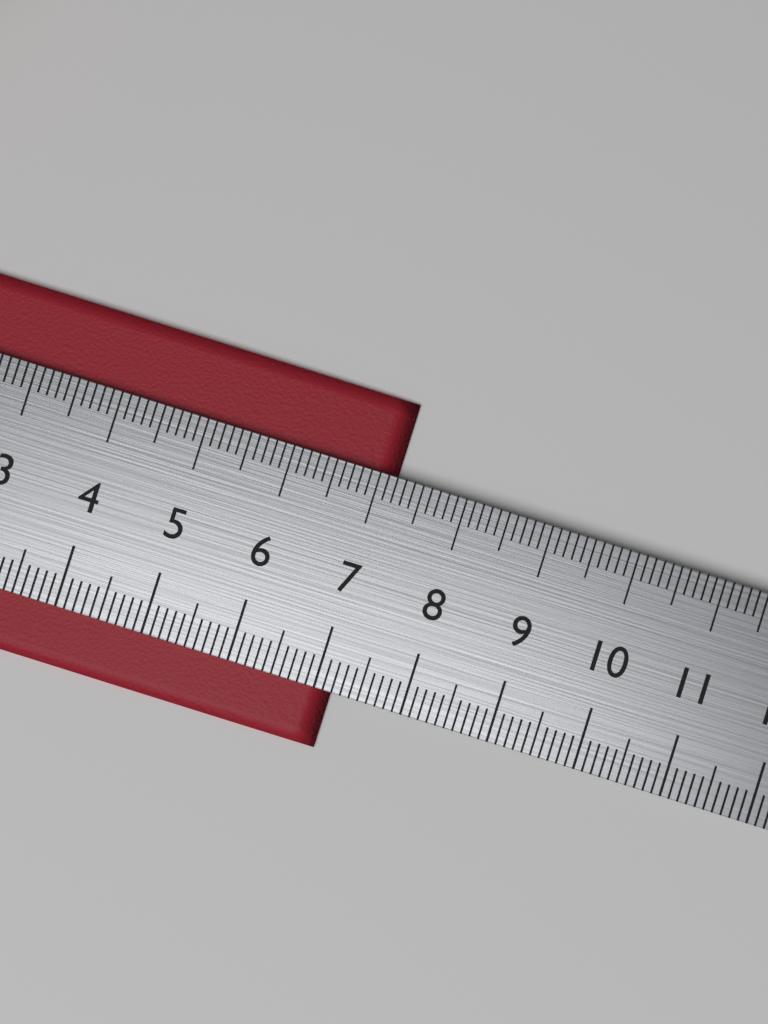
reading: 7.2 cm
